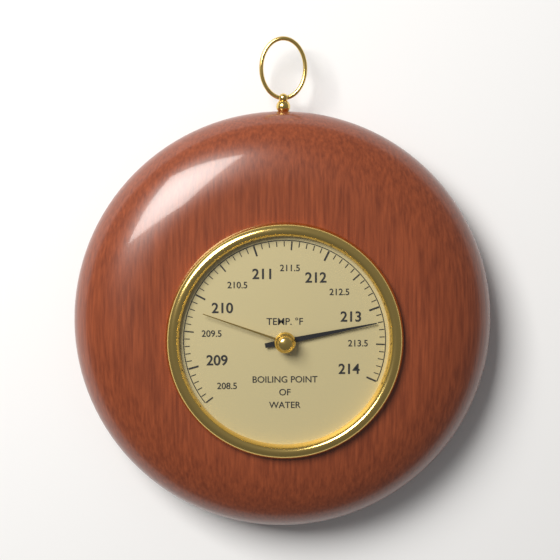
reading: 213.2 °F
